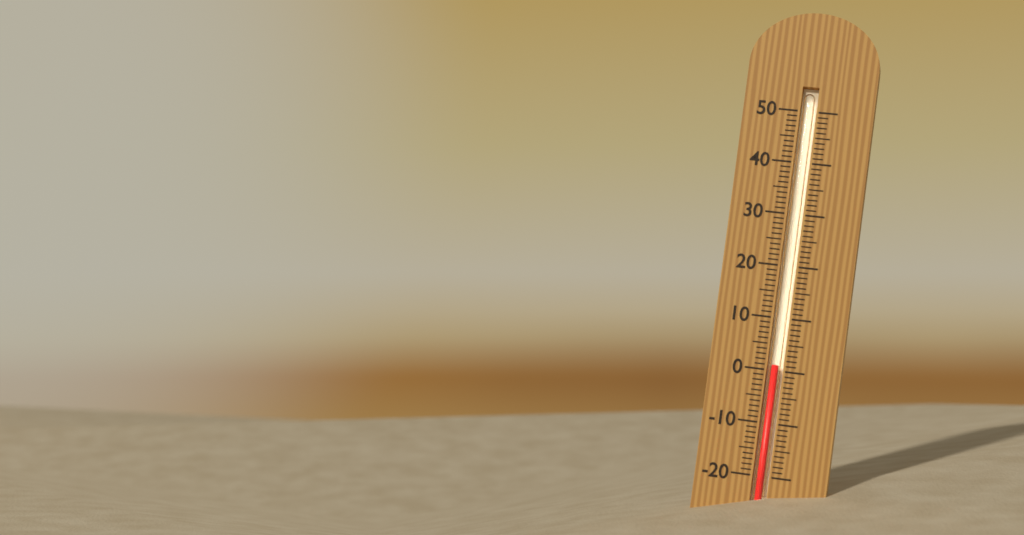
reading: 1 (no unit)
